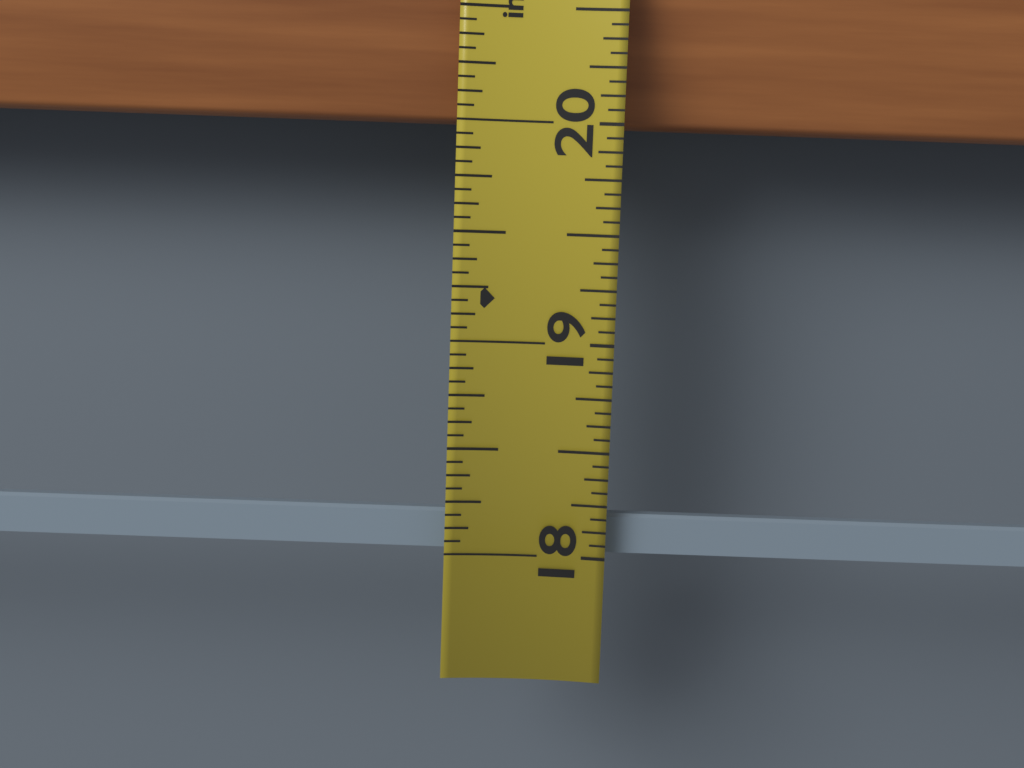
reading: 18.1875 in
